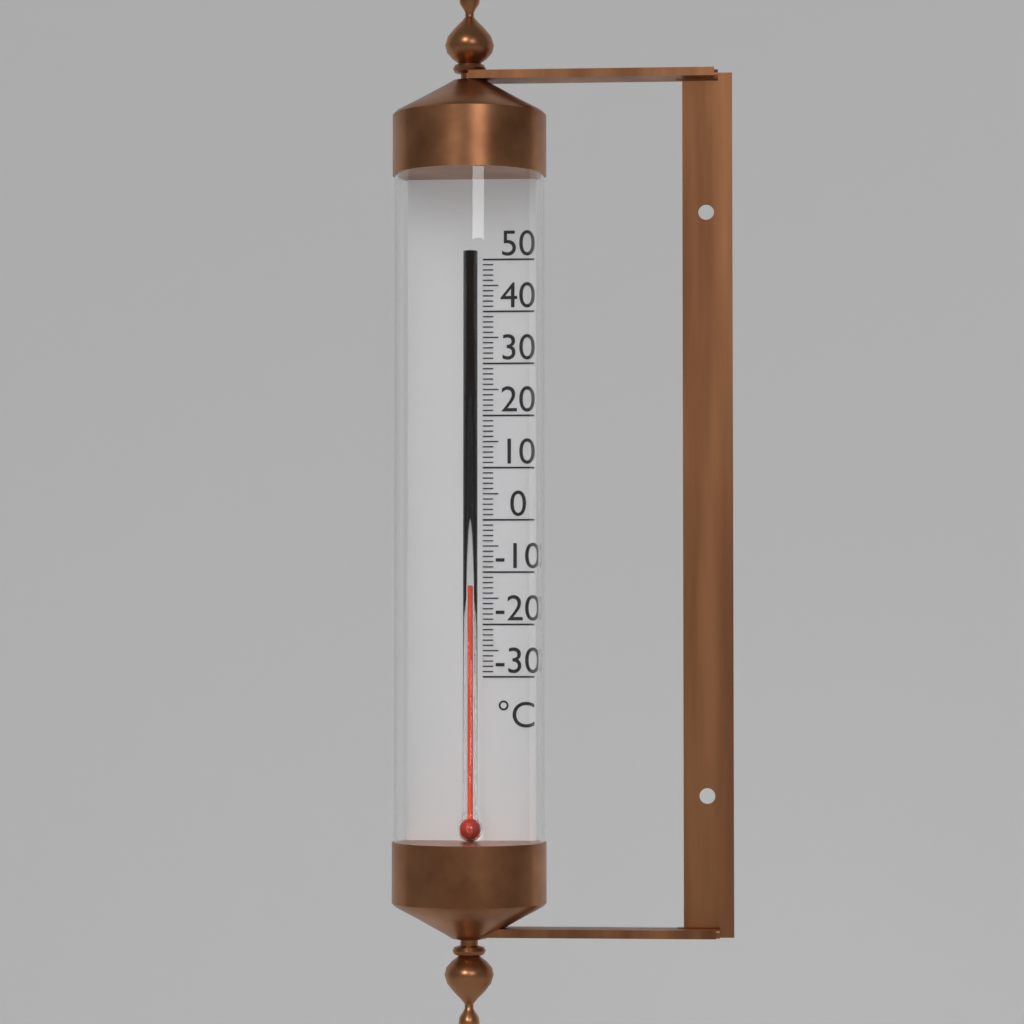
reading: -13 °C
